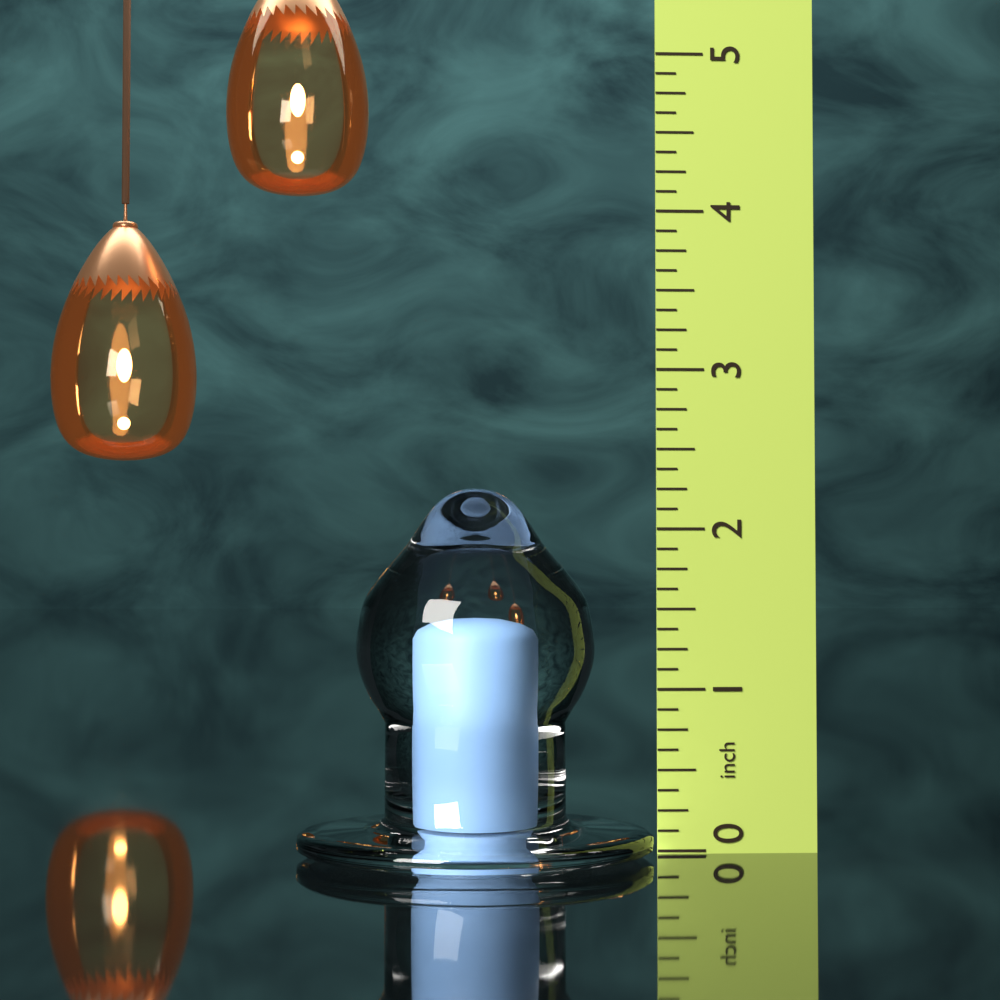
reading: 2.250 in
